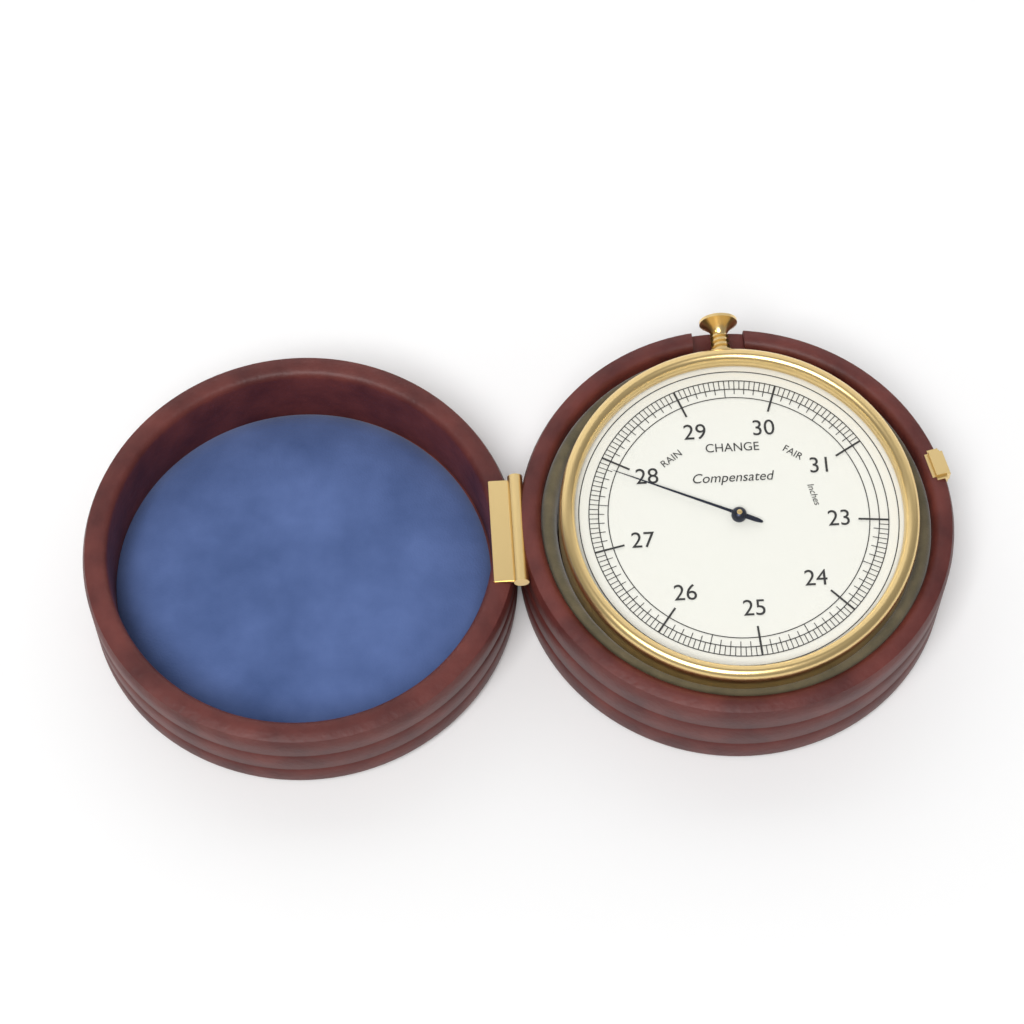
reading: 27.90 inches
